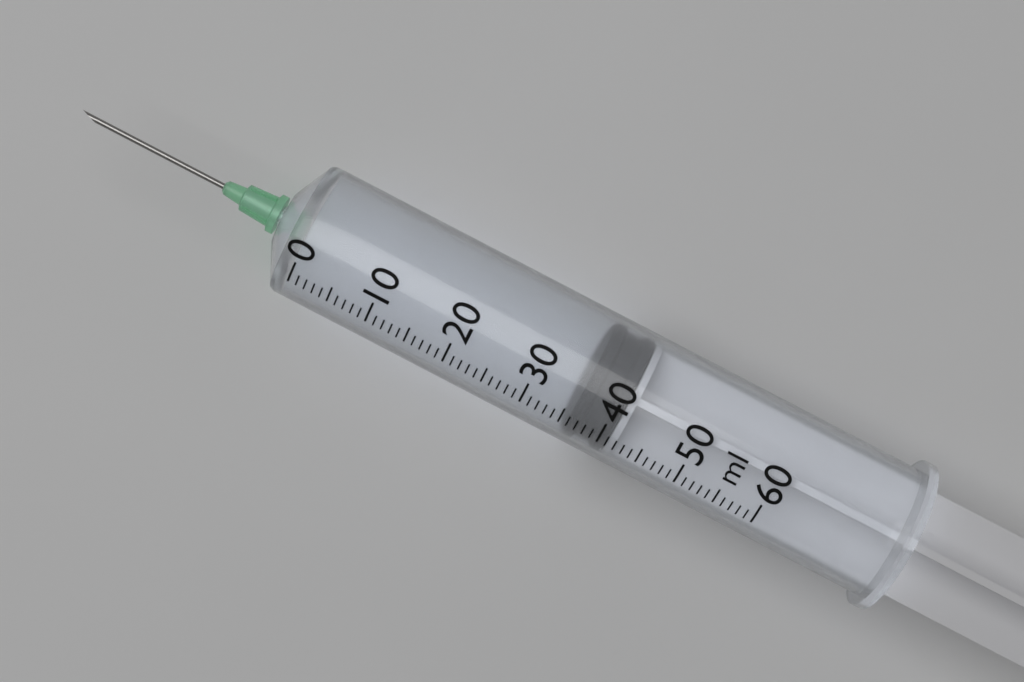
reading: 36 ml
